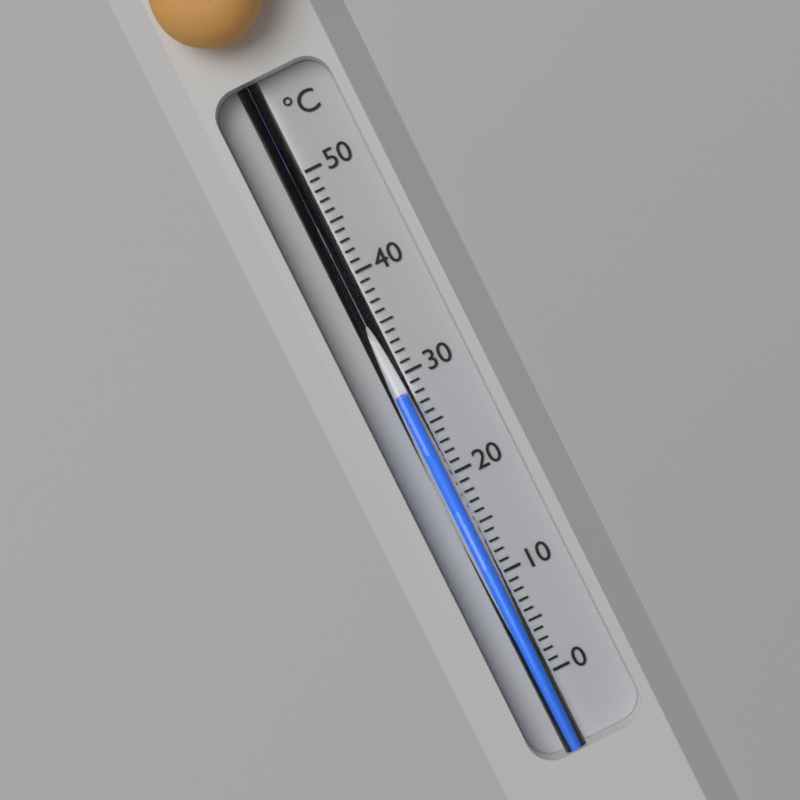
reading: 28 °C
